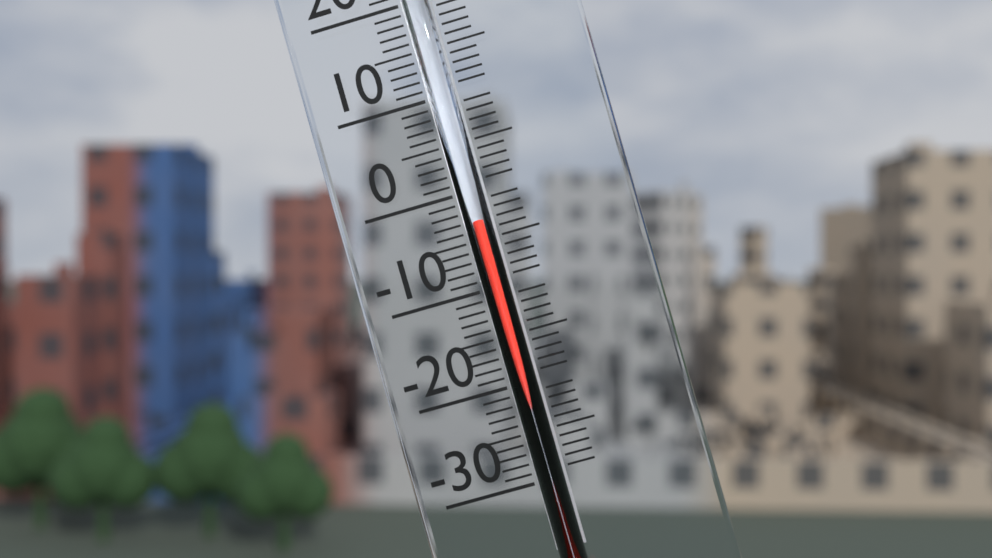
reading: -3 °C
